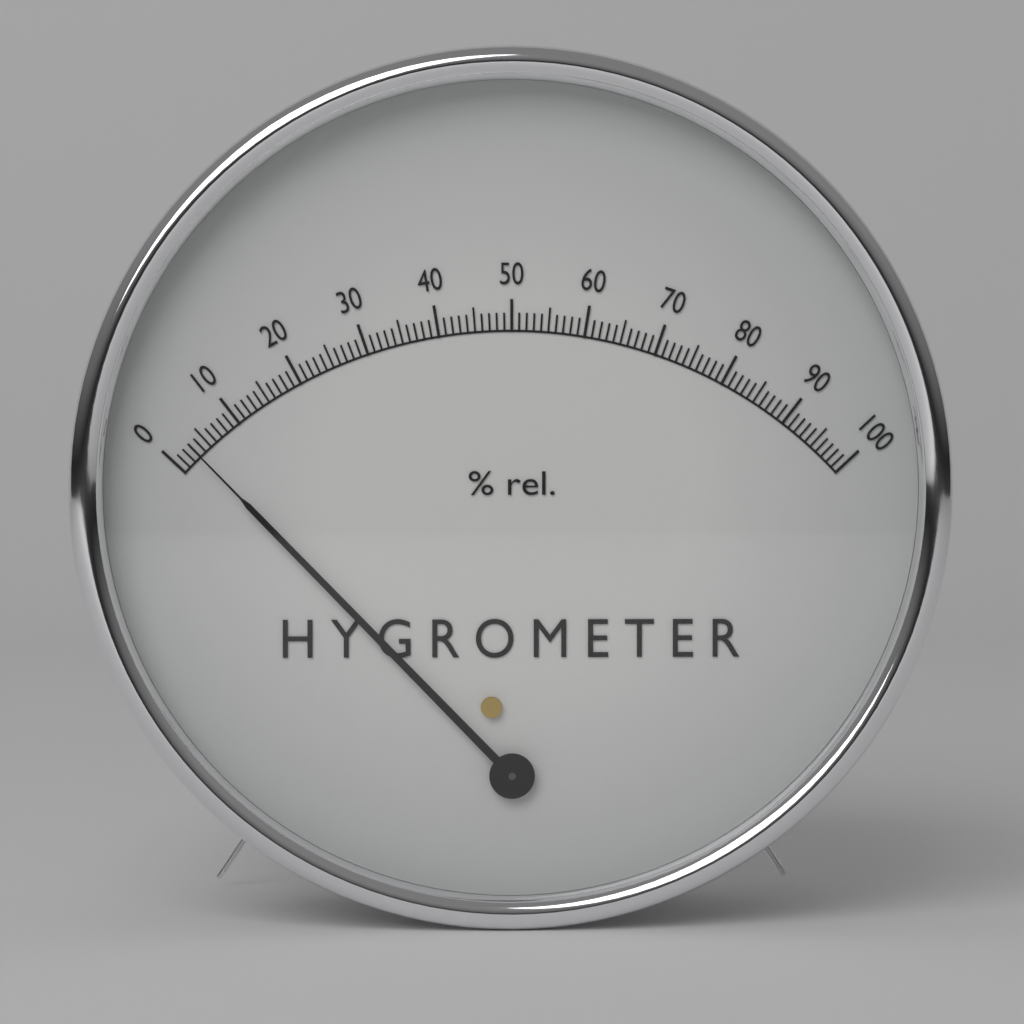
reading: 3 %
